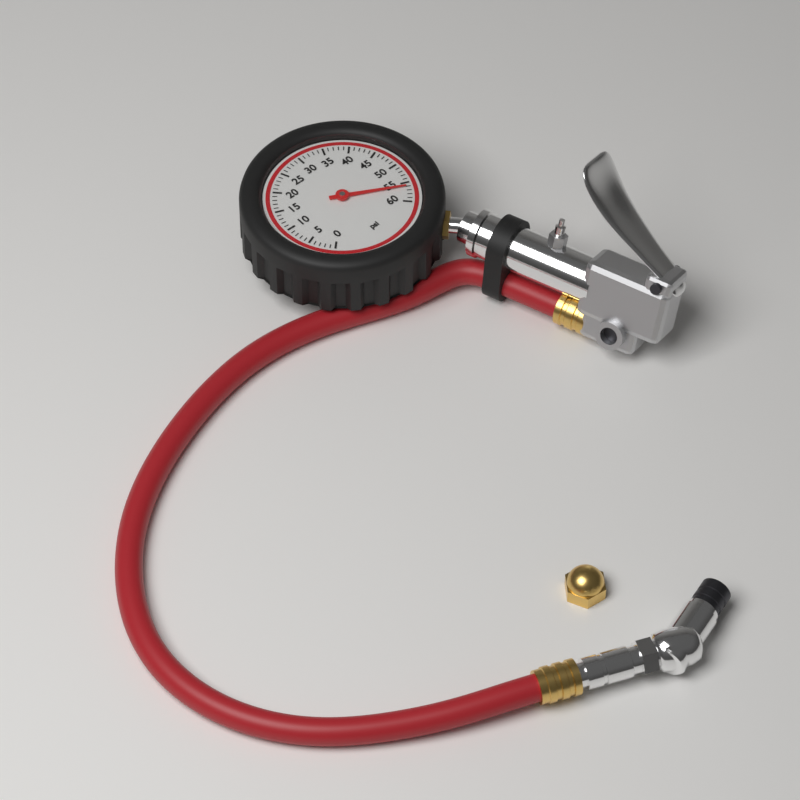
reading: 56 psi
